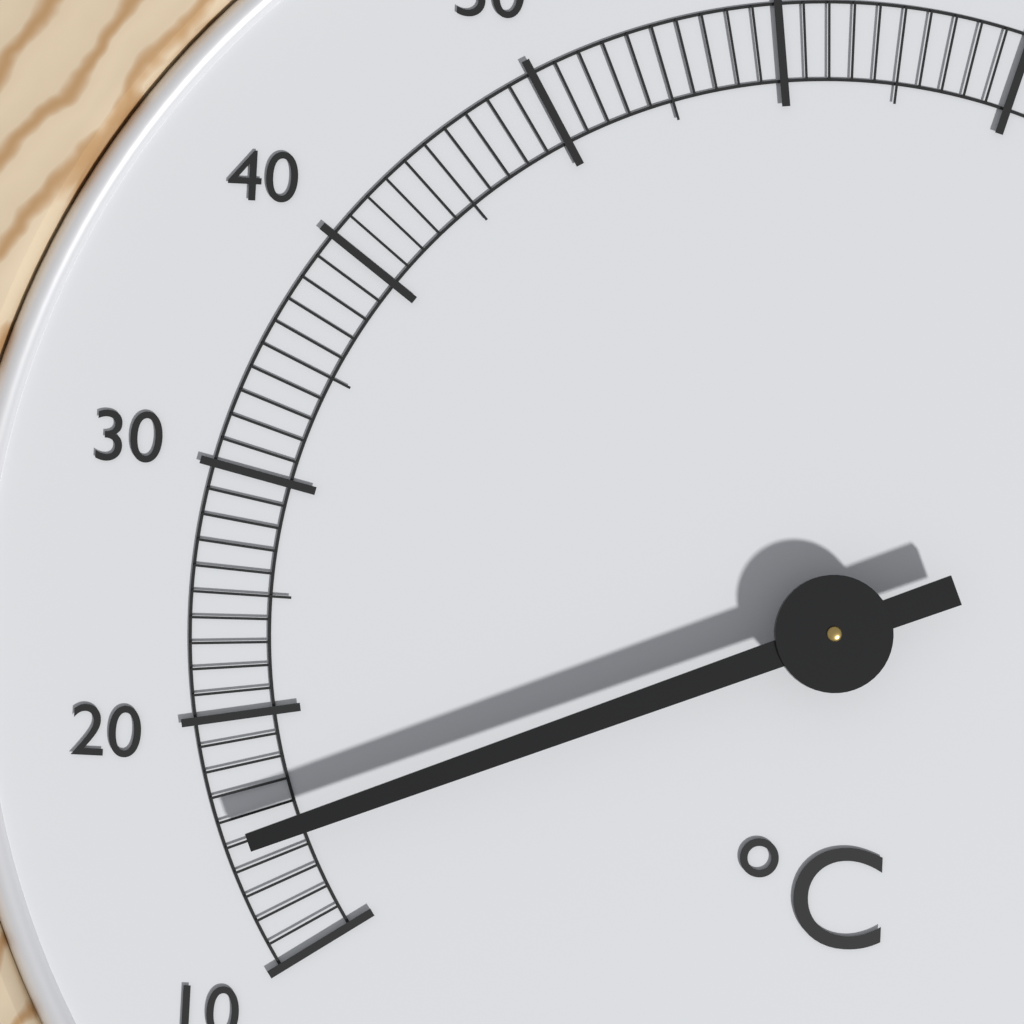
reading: 15 °C
